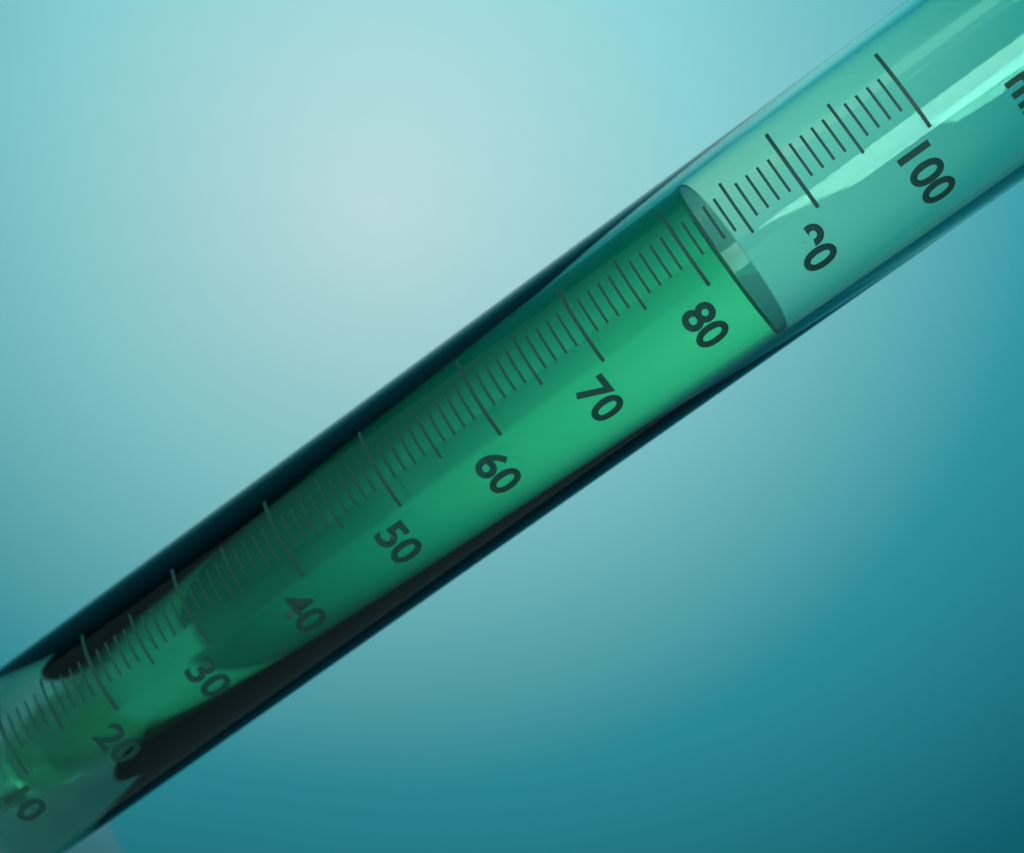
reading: 82 ml
